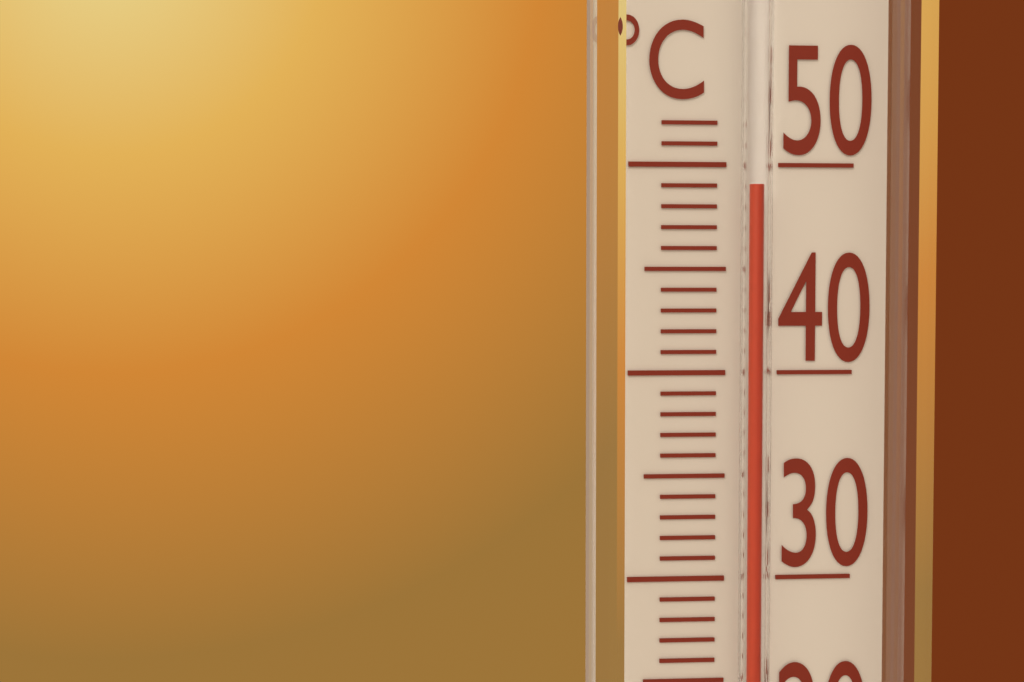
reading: 49 °C
